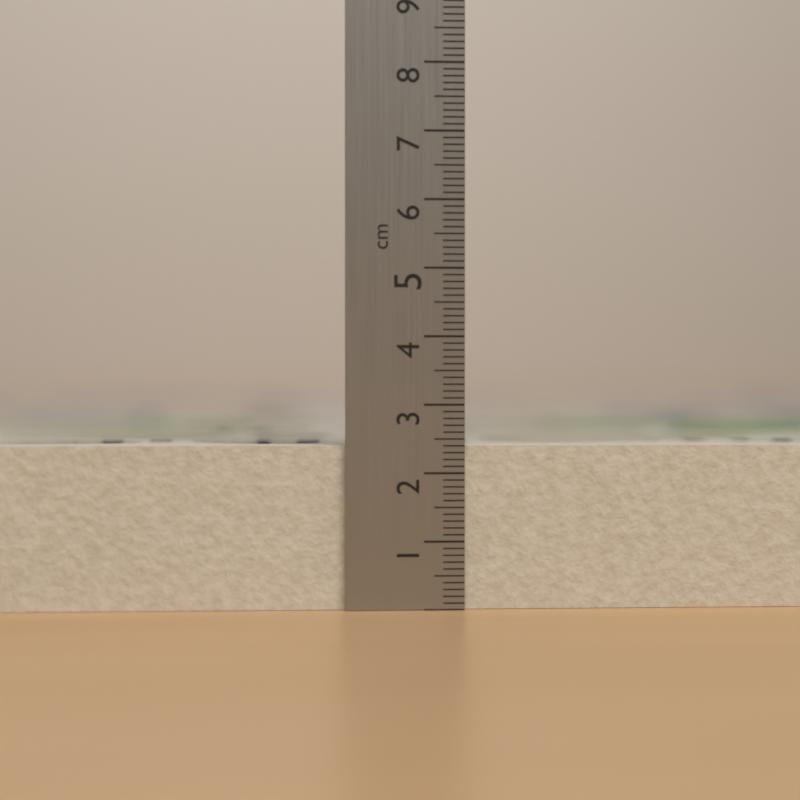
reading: 2.4 cm
